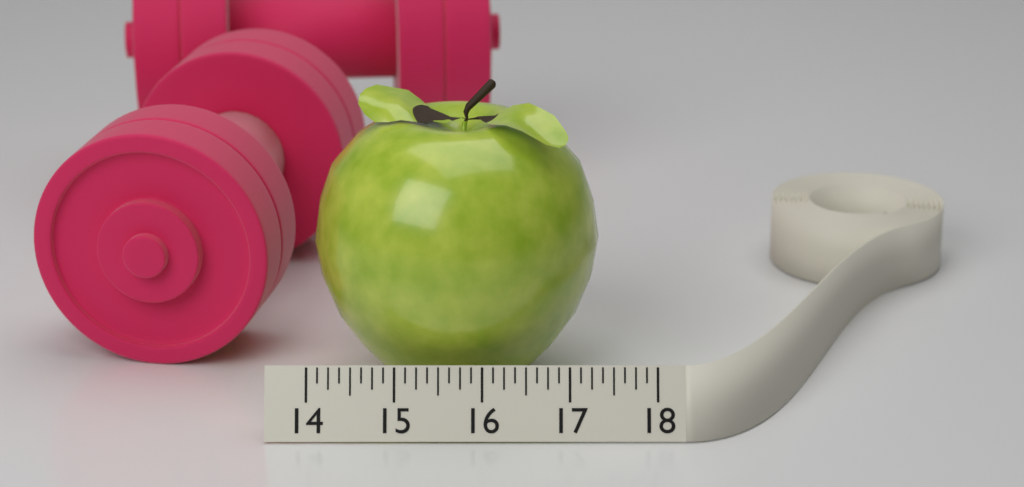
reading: 17.375 (no unit)
